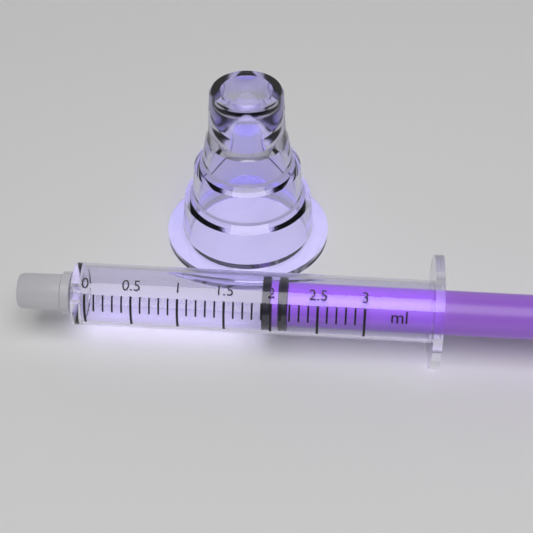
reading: 1.9 ml
